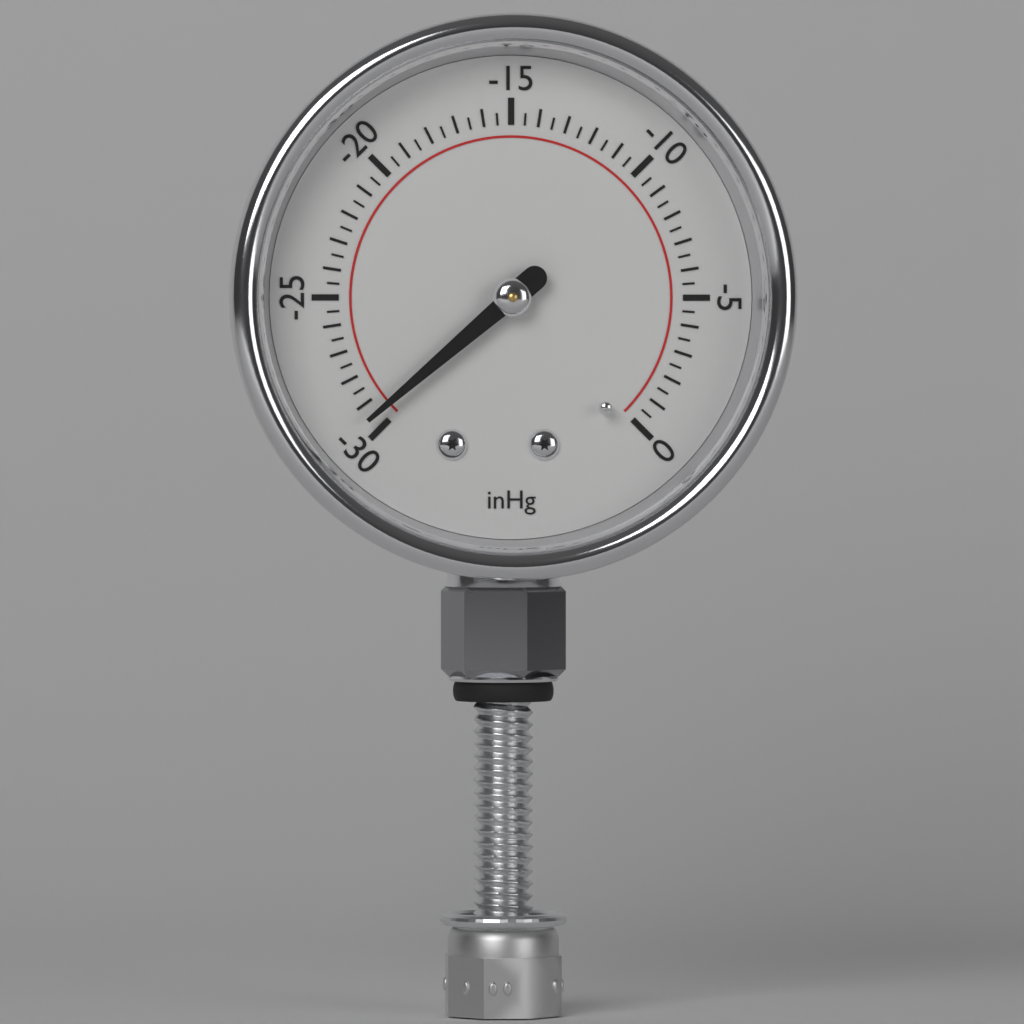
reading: -29.5 inHg
